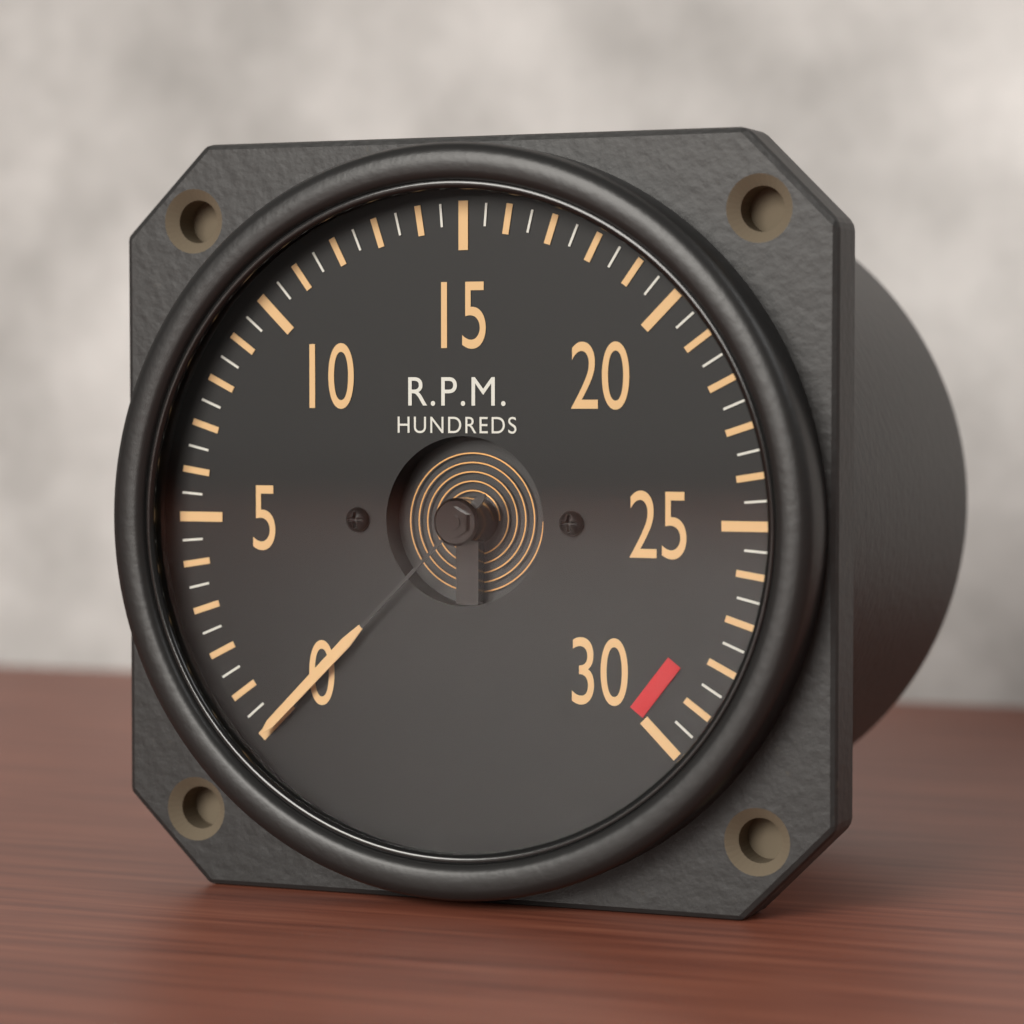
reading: 0 RPM
